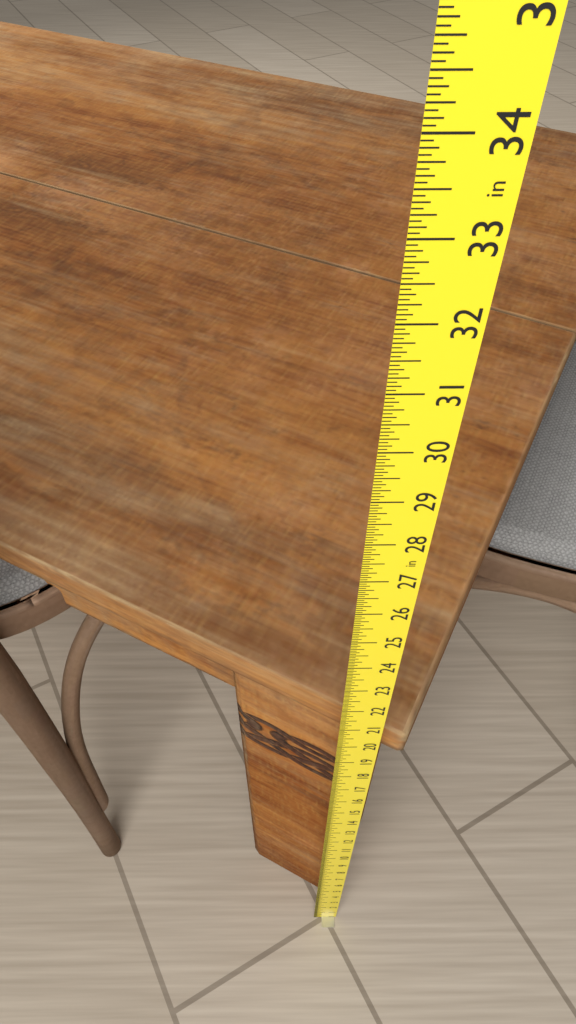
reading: 20.3125 in
